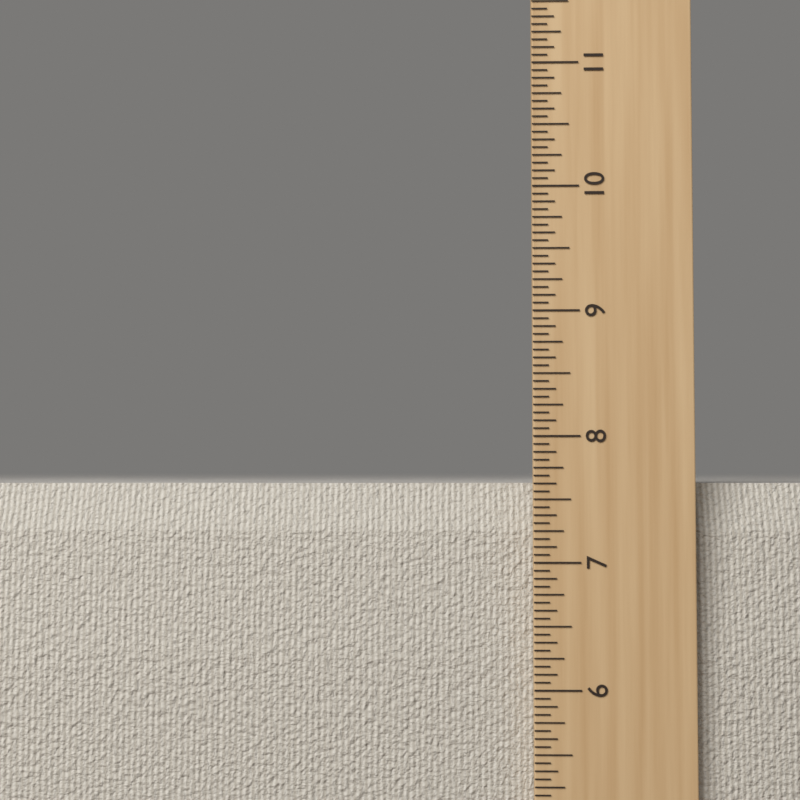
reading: 7.6250 in
